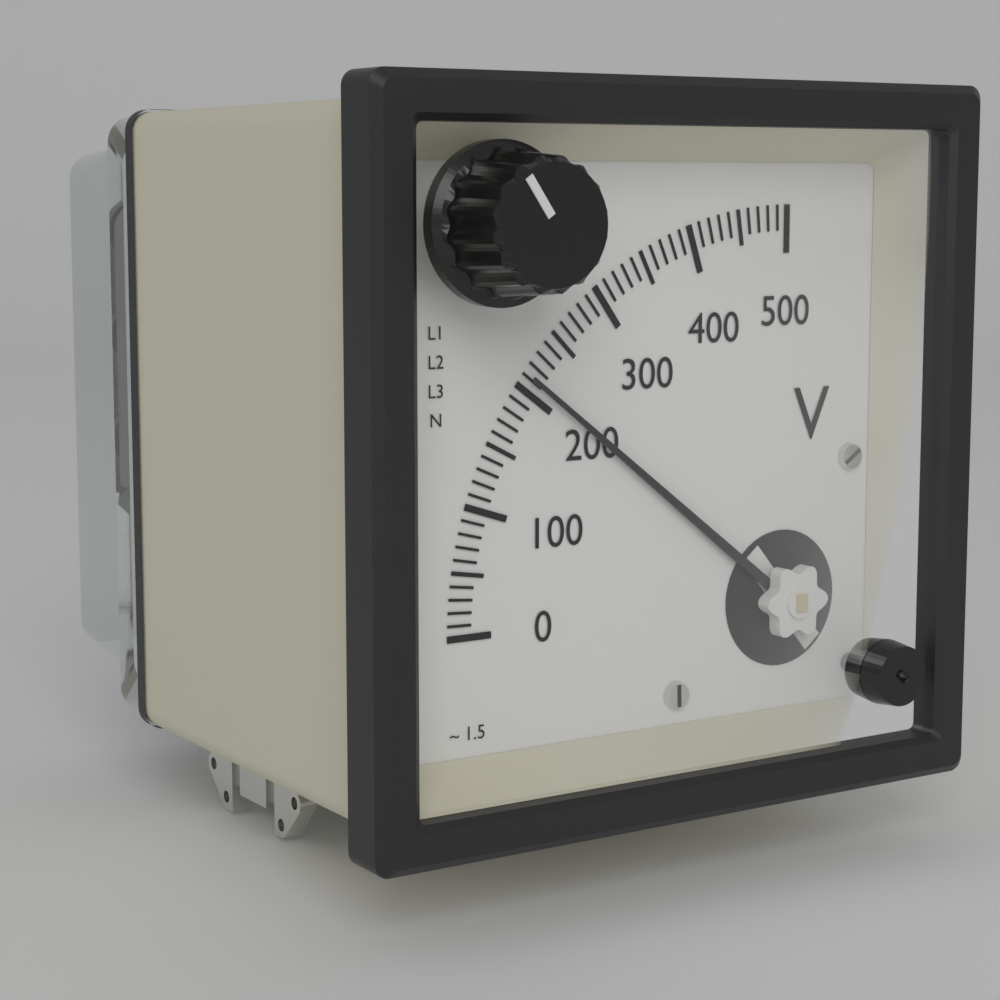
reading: 210 V
